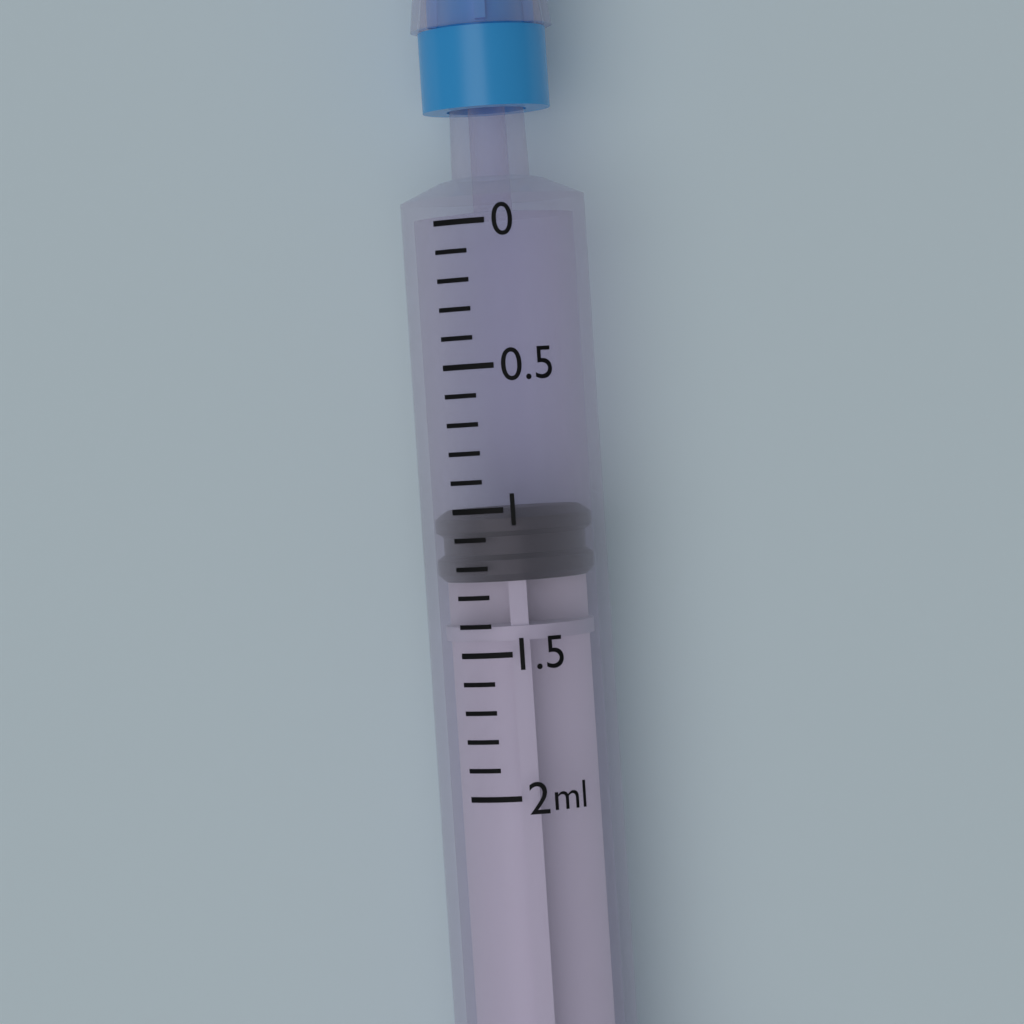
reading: 1.0 ml
